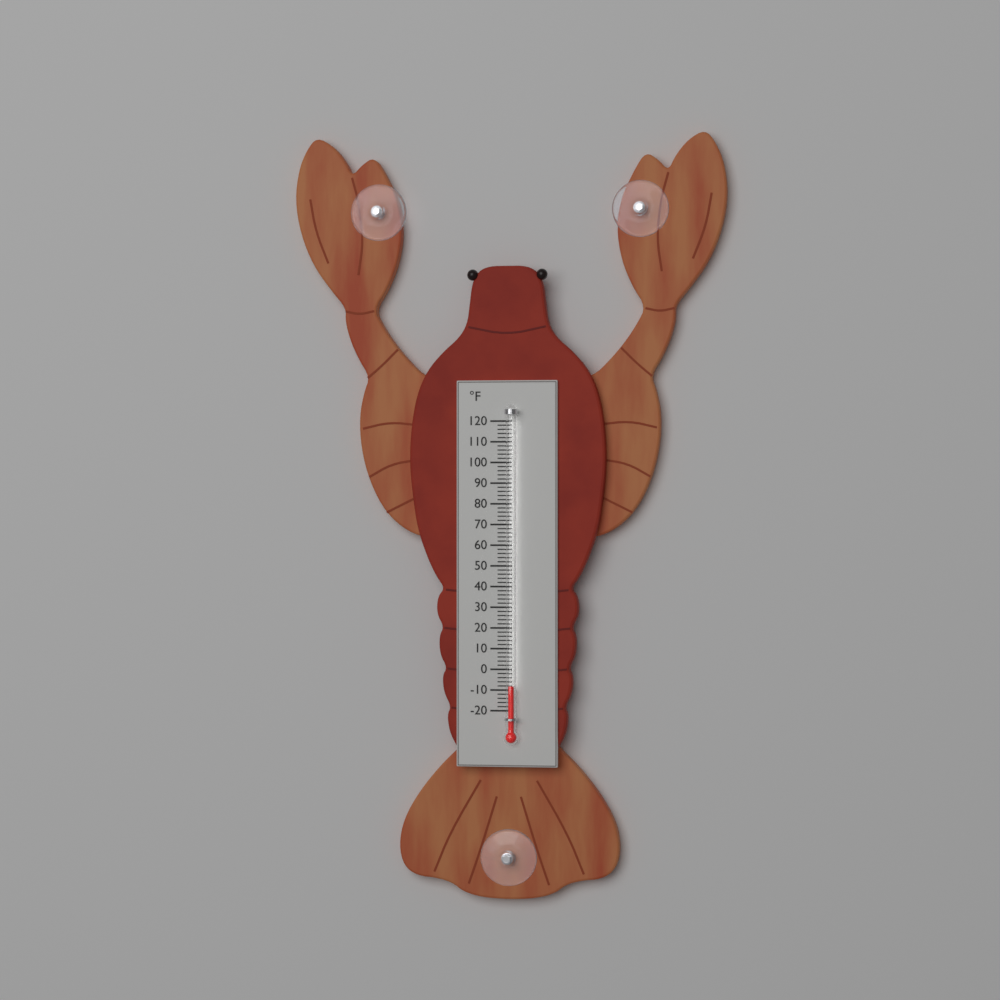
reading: -8 °F
